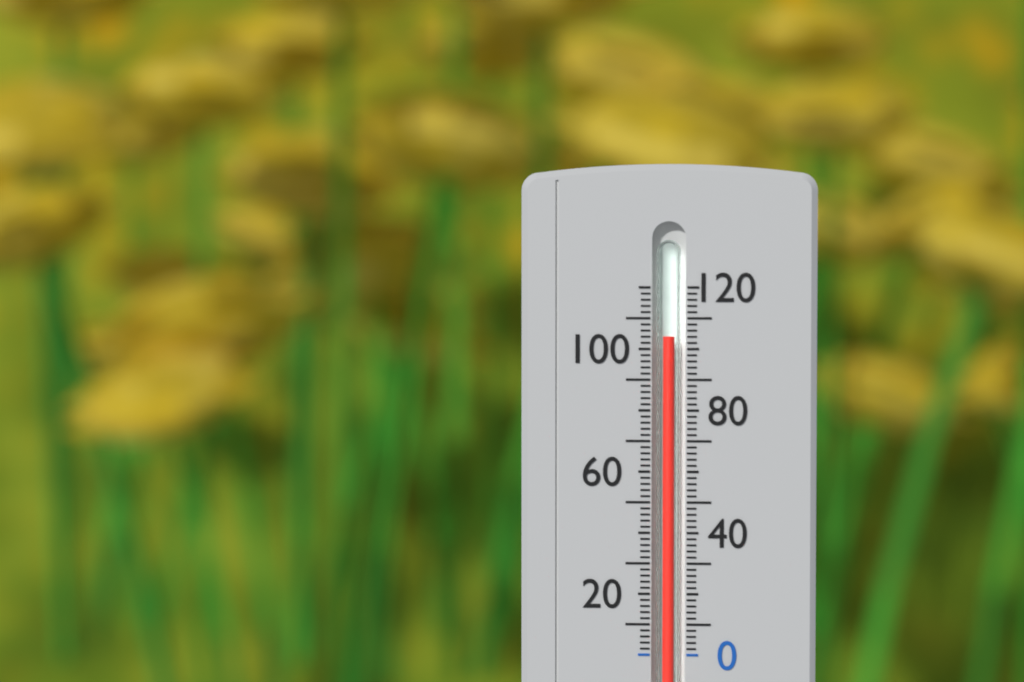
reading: 104 (no unit)
